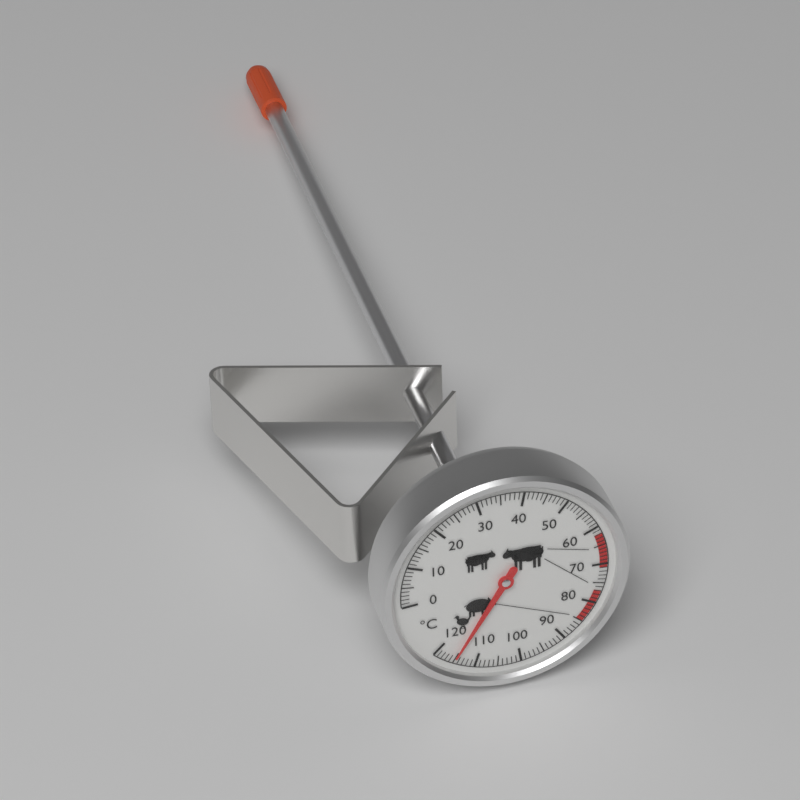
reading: 115 °C
